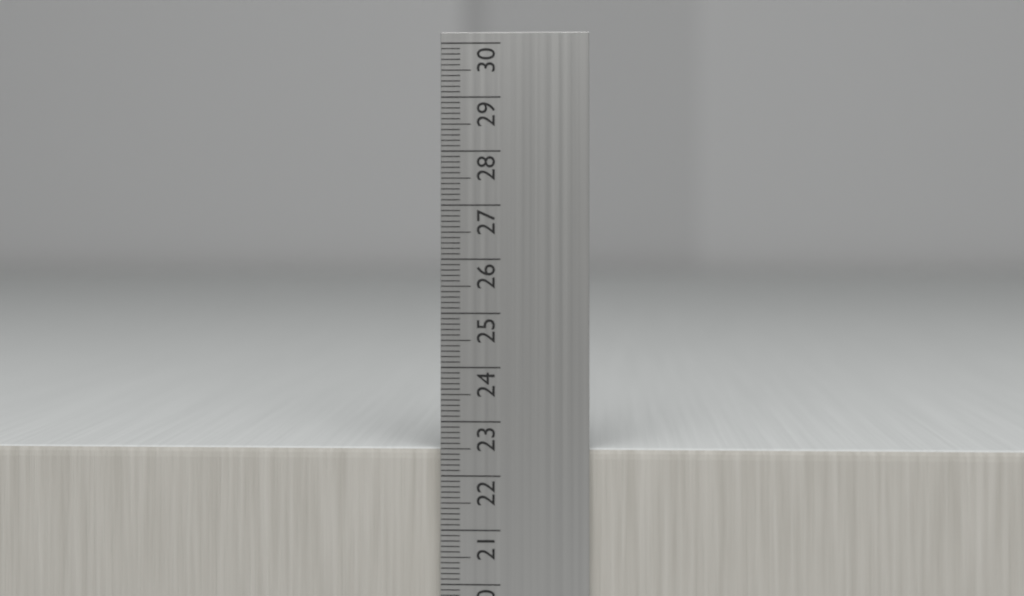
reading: 22.5 cm
